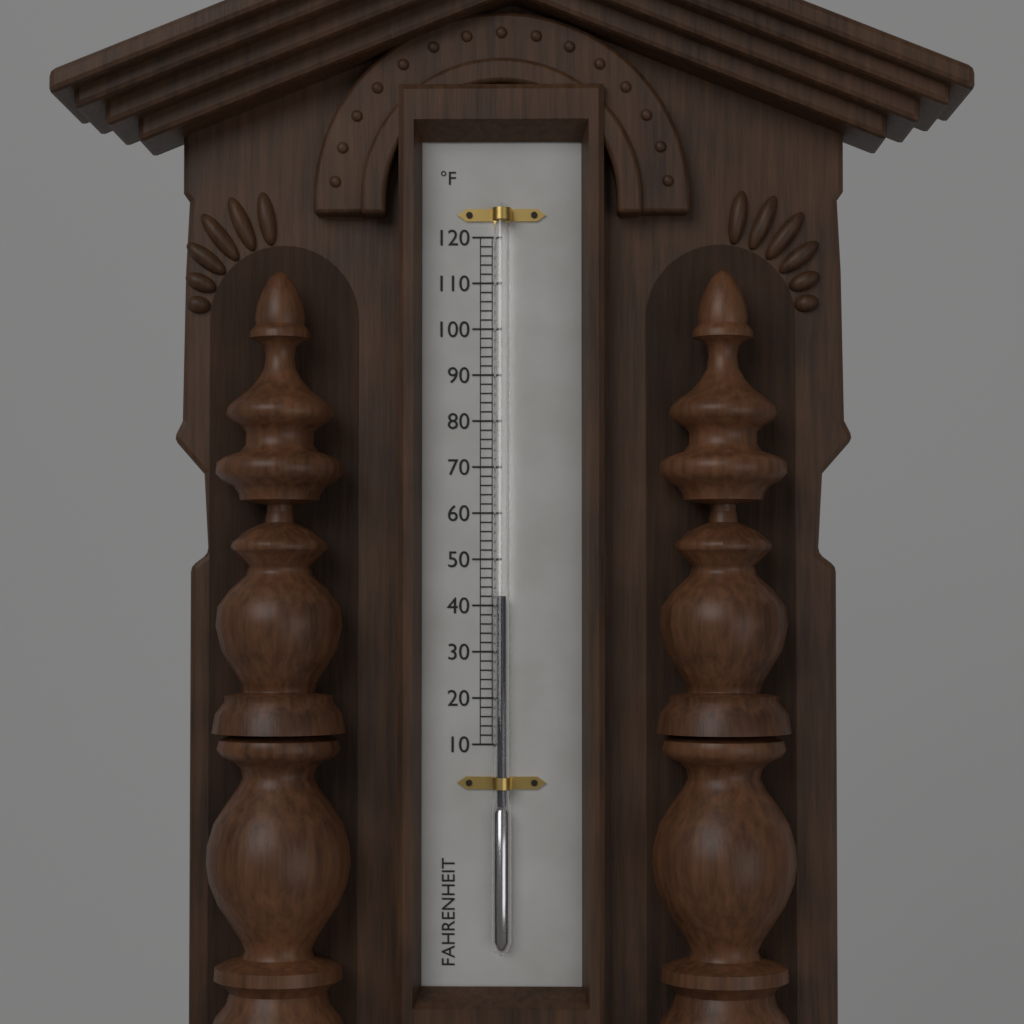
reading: 42 °F
